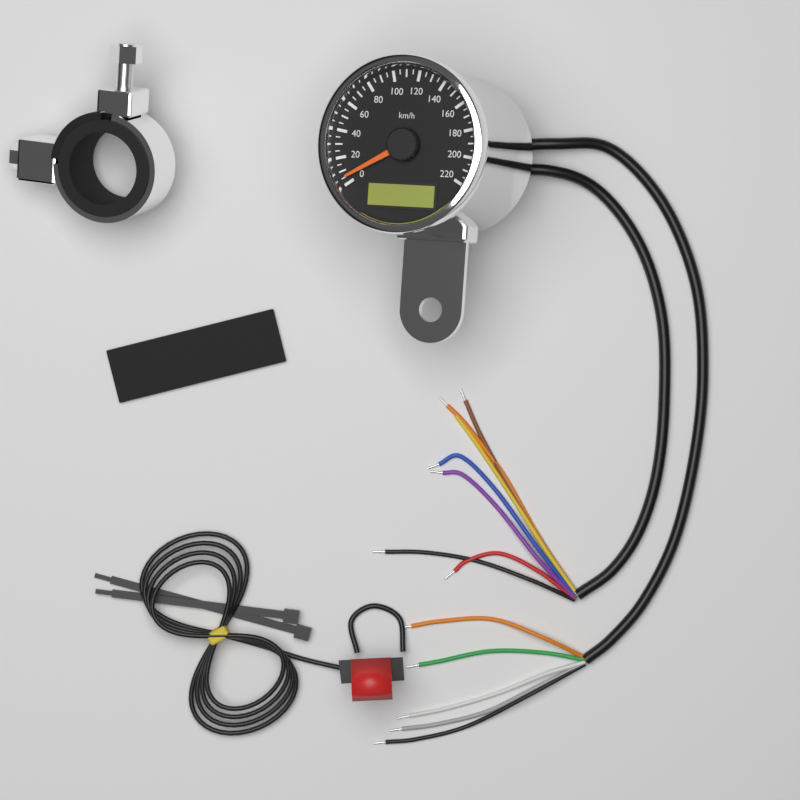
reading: 5 km/h
